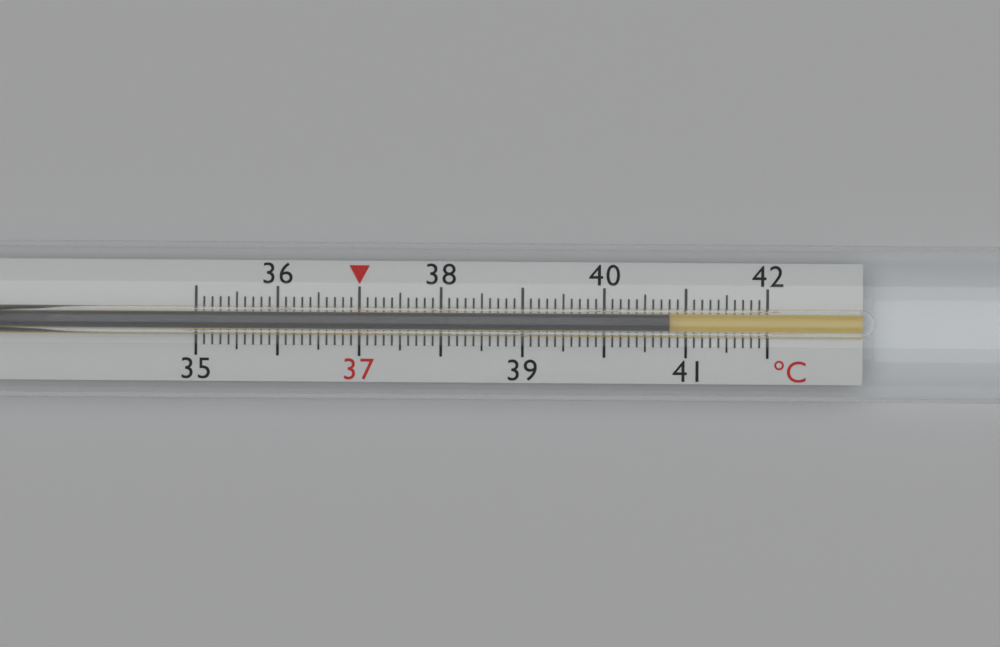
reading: 40.8 °C
